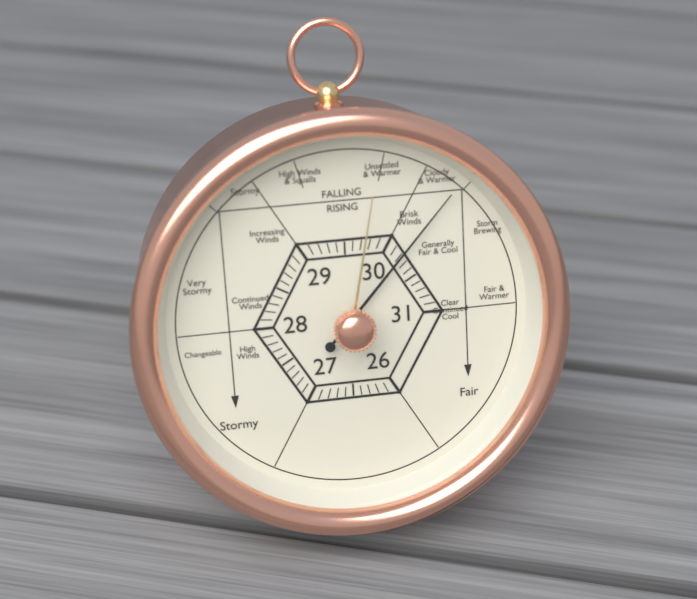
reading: 30.2 (no unit)
